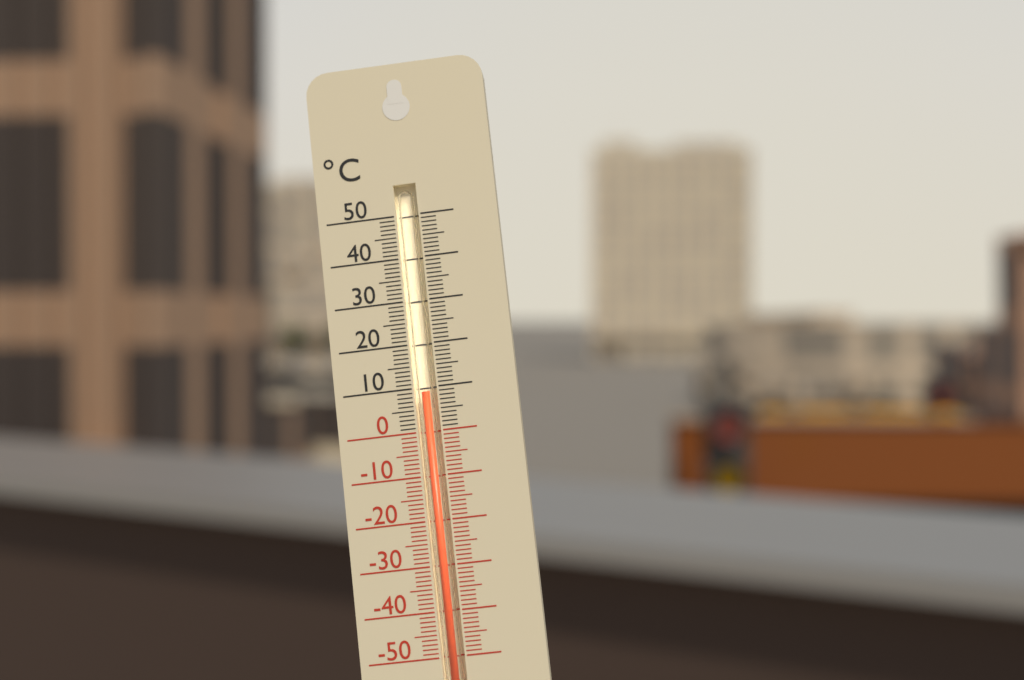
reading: 9 °C
